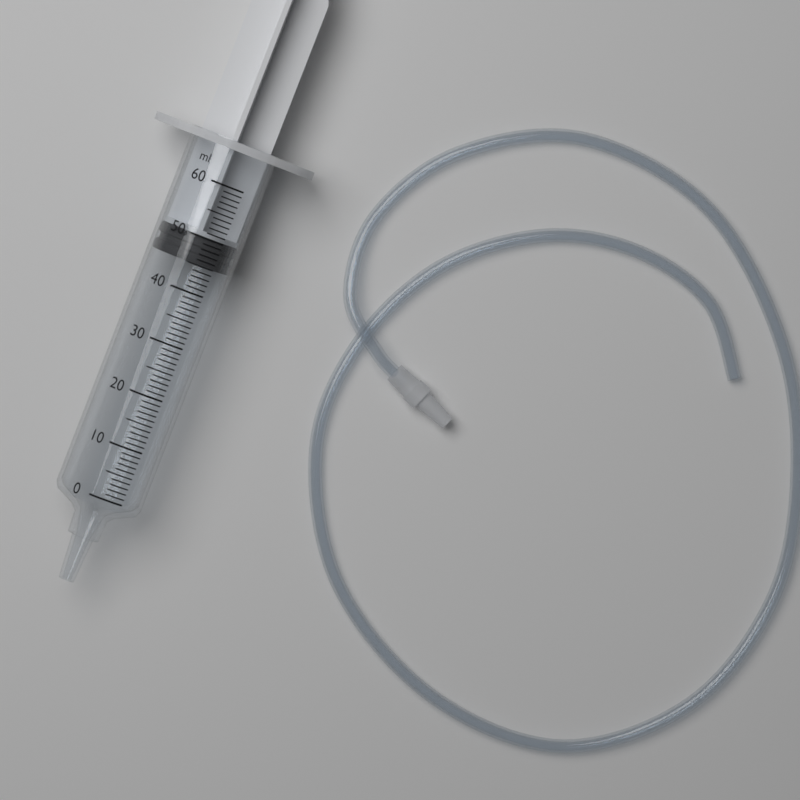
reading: 45 ml
